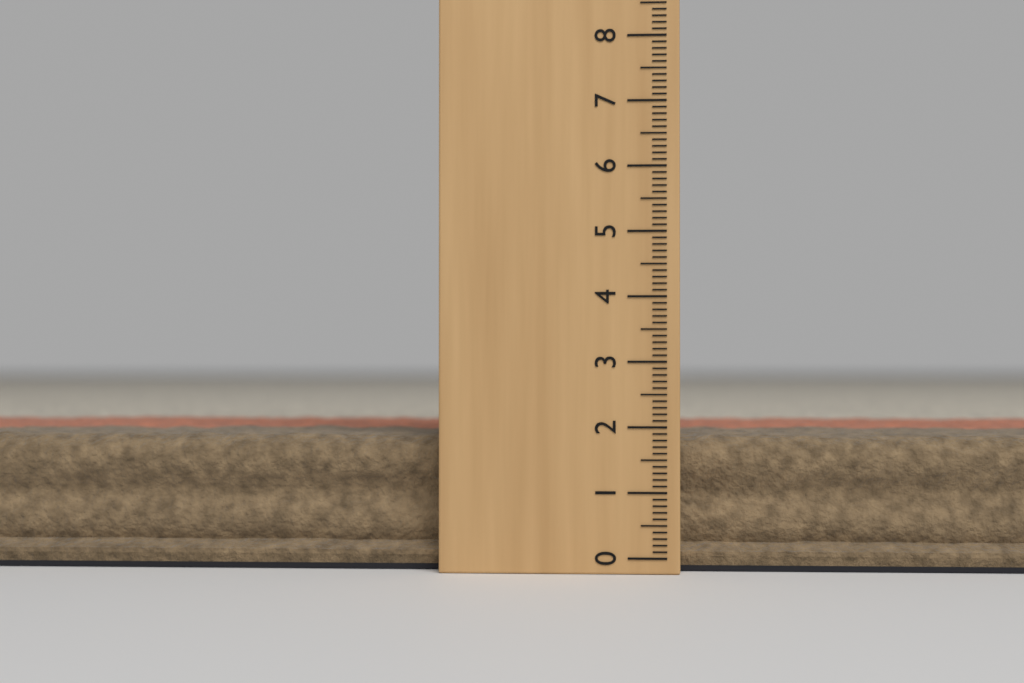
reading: 1.9 (no unit)
